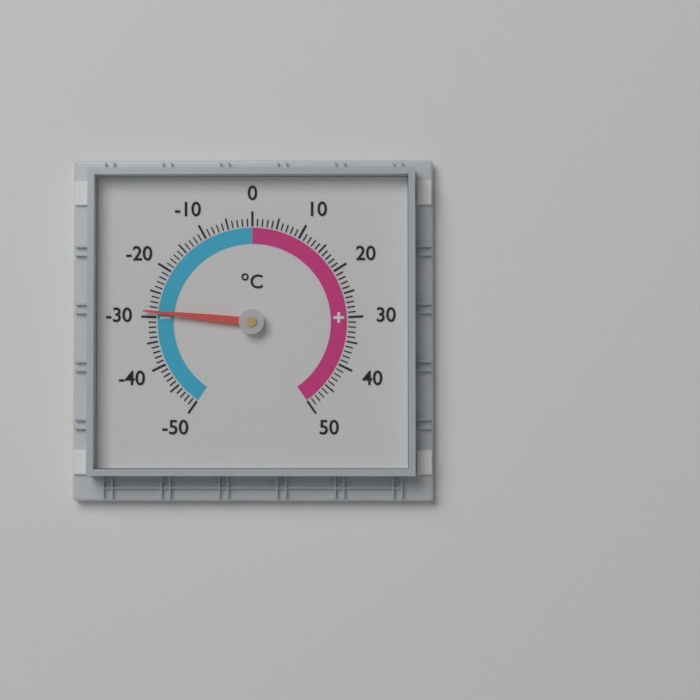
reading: -29 °C
